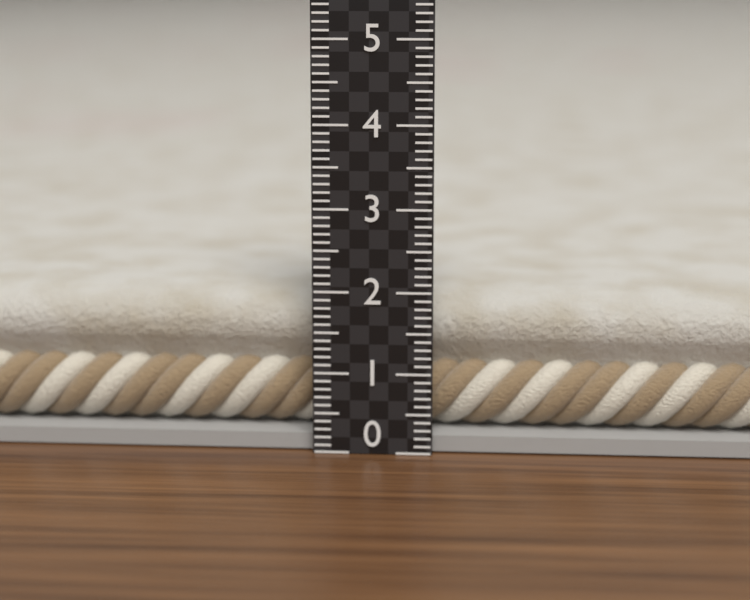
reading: 1.9 (no unit)
